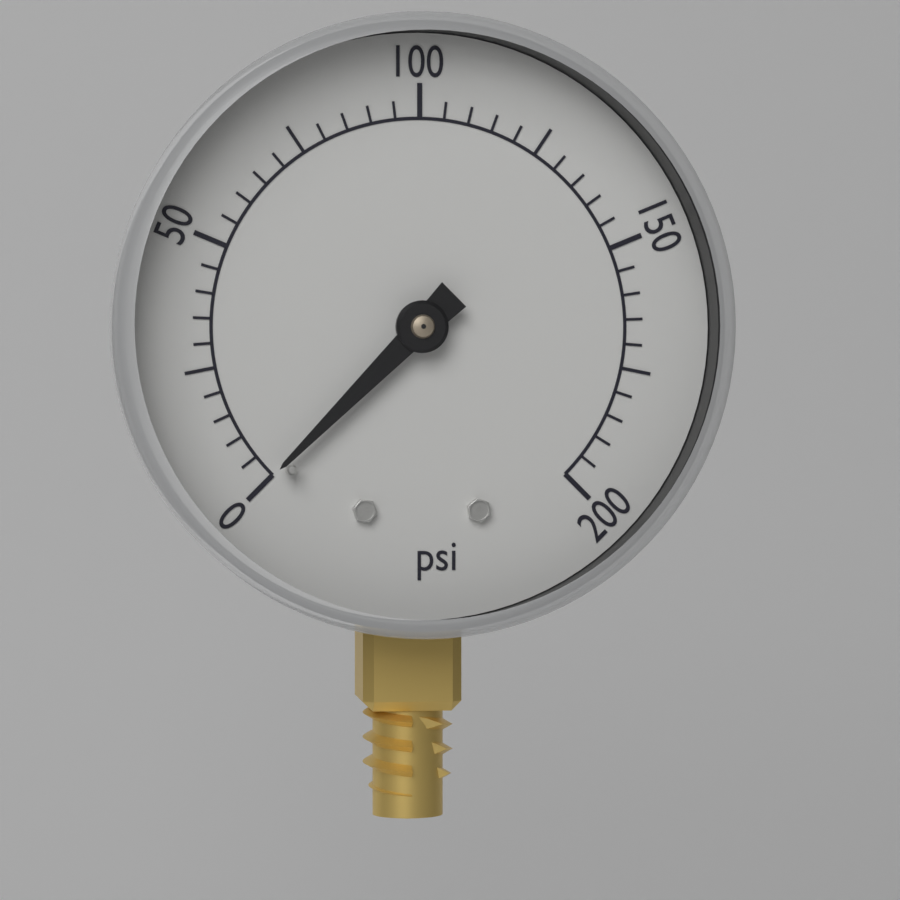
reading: 0 psi
